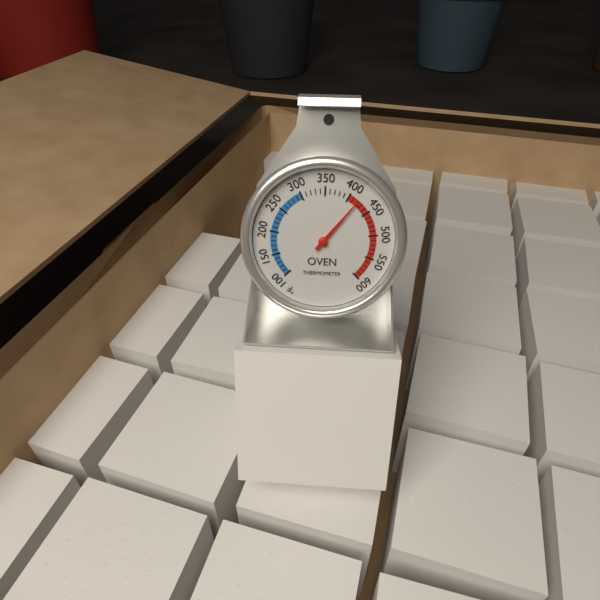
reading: 420 °F
